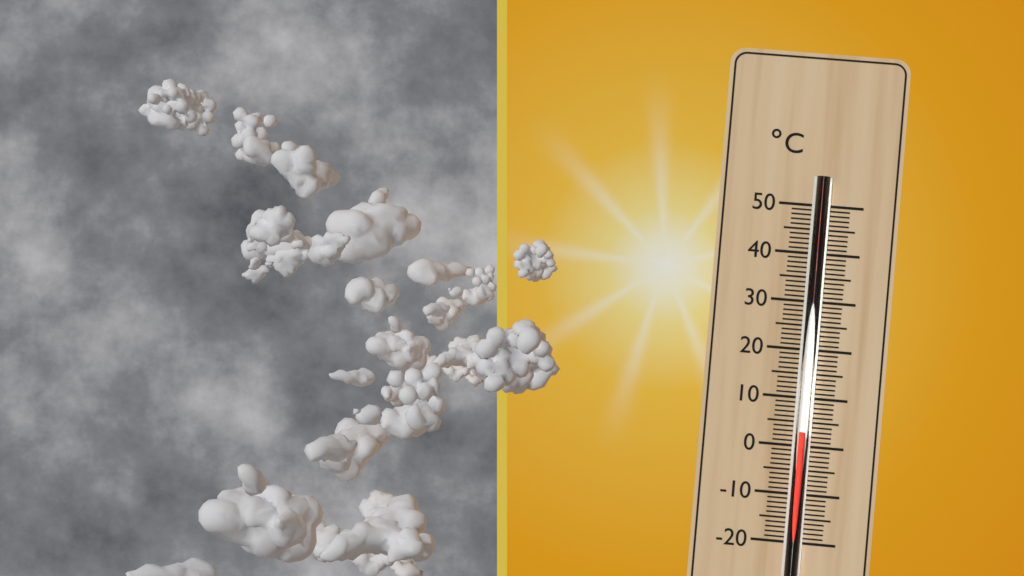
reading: 3 °C
